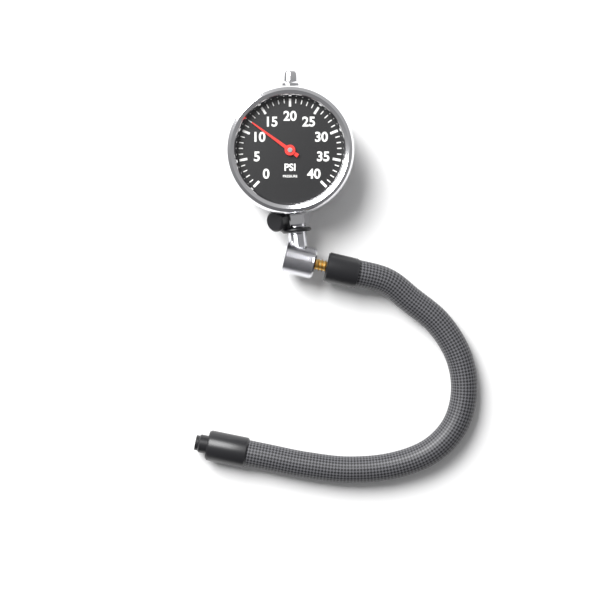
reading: 12 psi
